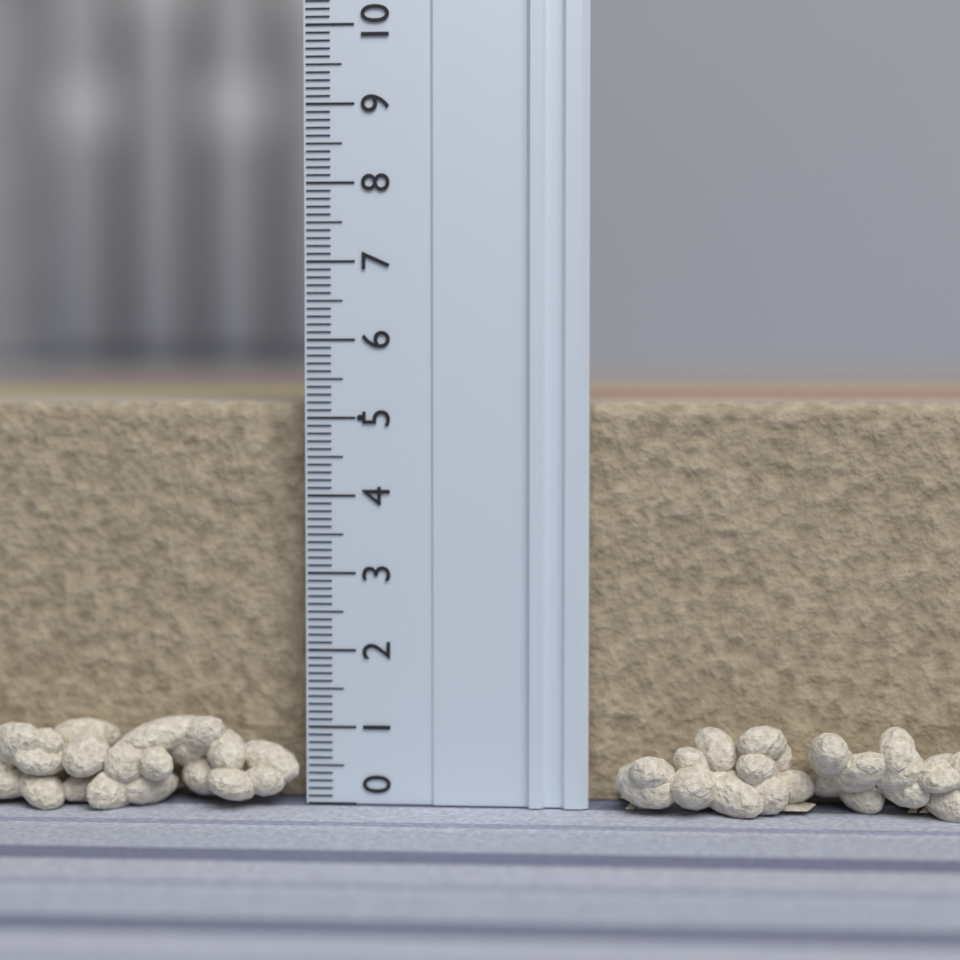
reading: 5.2 (no unit)
